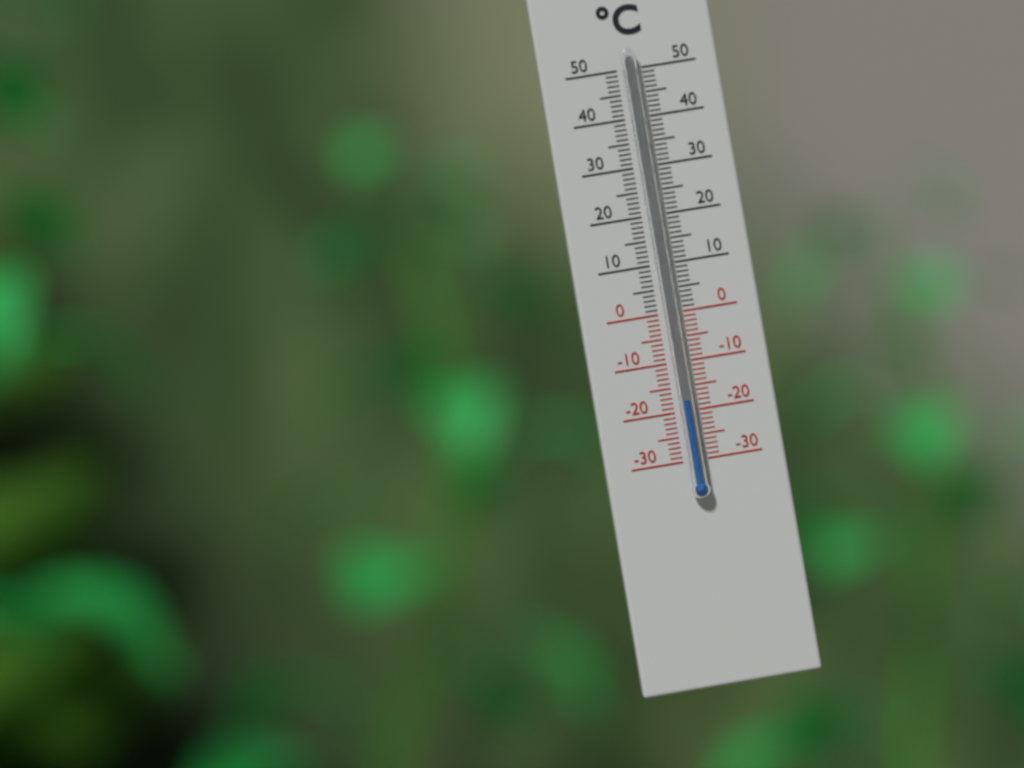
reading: -18 °C
